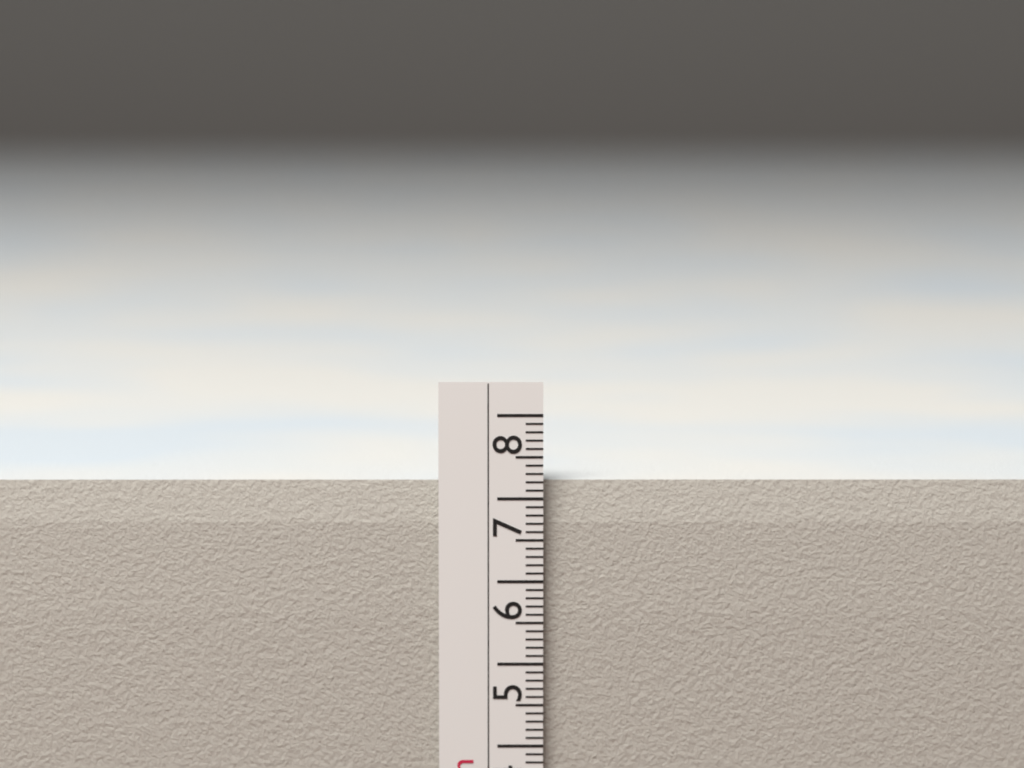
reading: 7.2 cm
